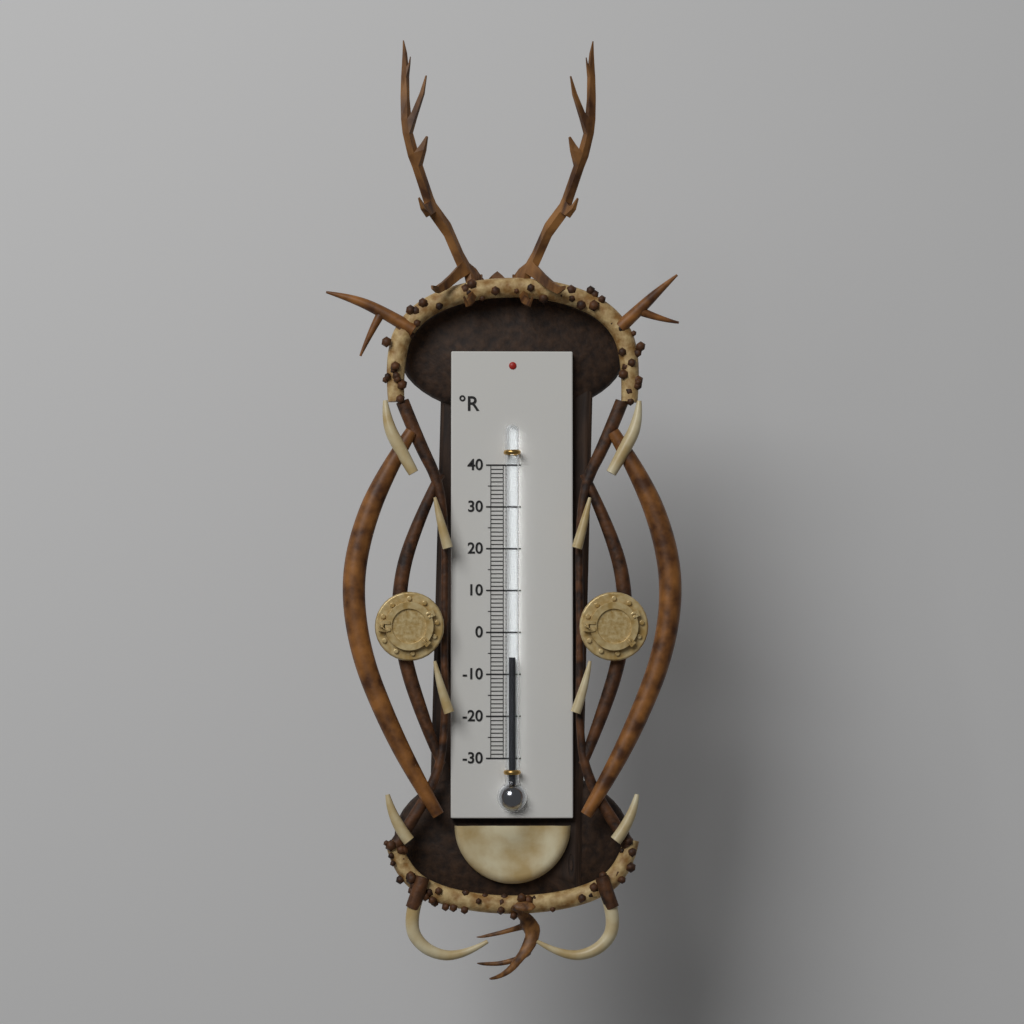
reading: -6 °R
